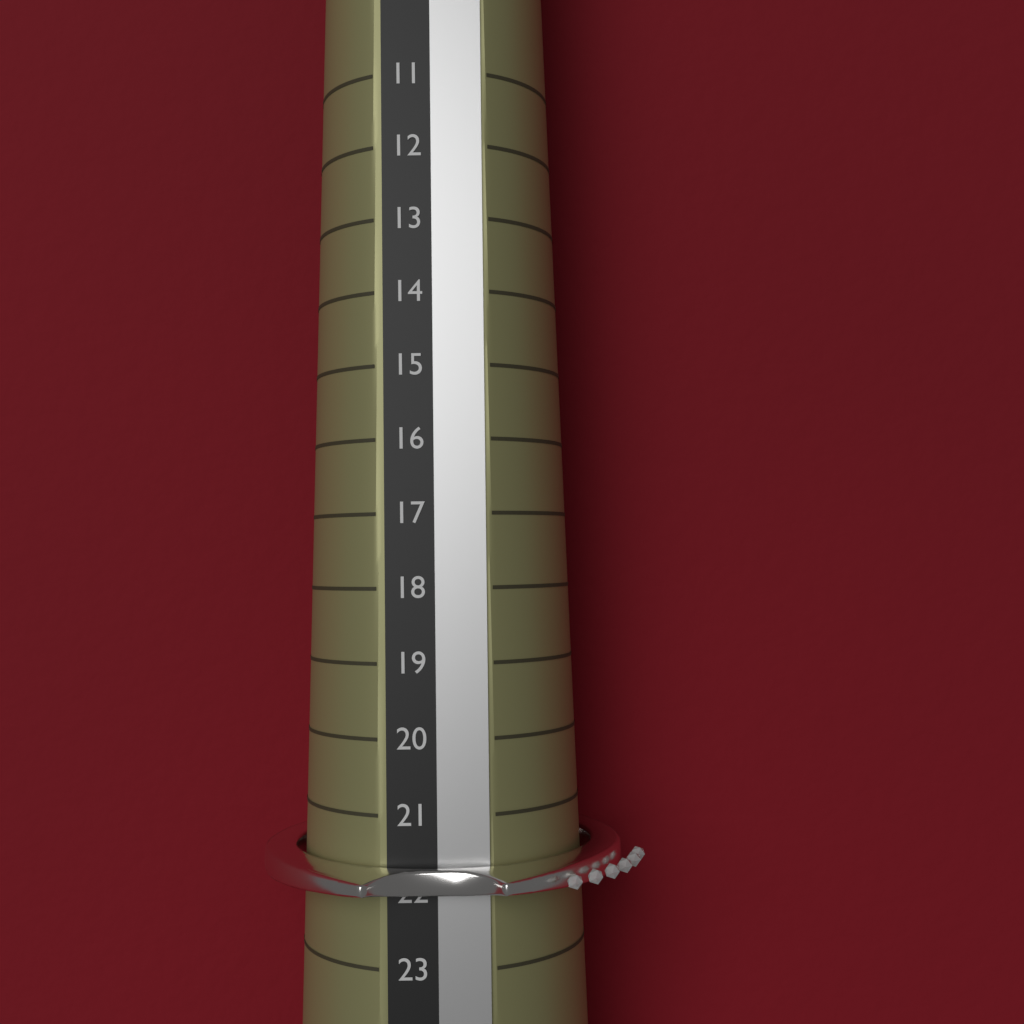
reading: 22 (no unit)
